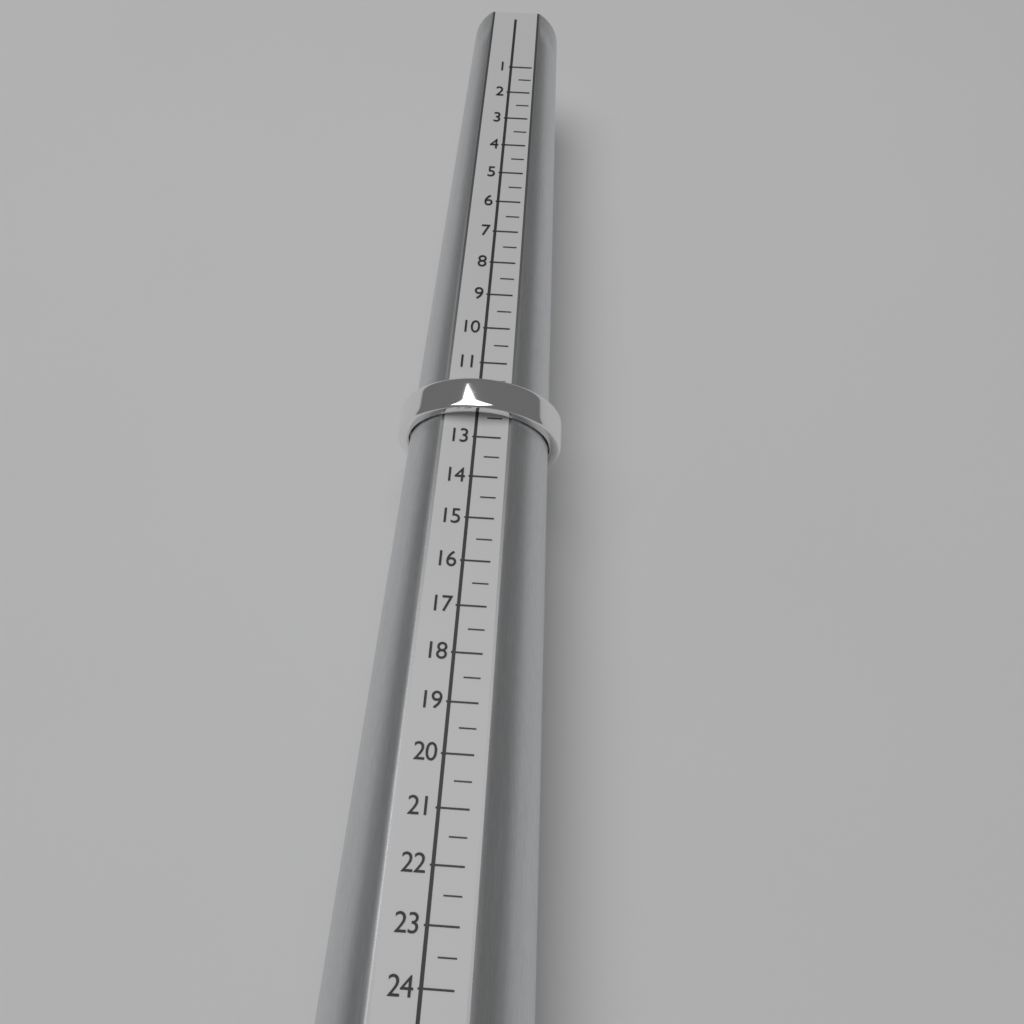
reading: 12.5 (no unit)
